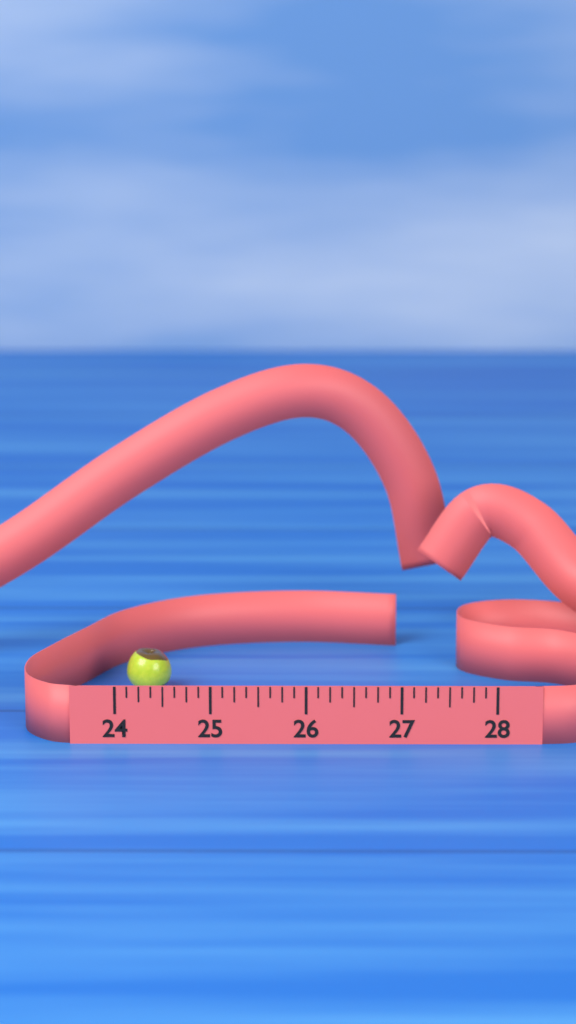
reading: 24.500 (no unit)
